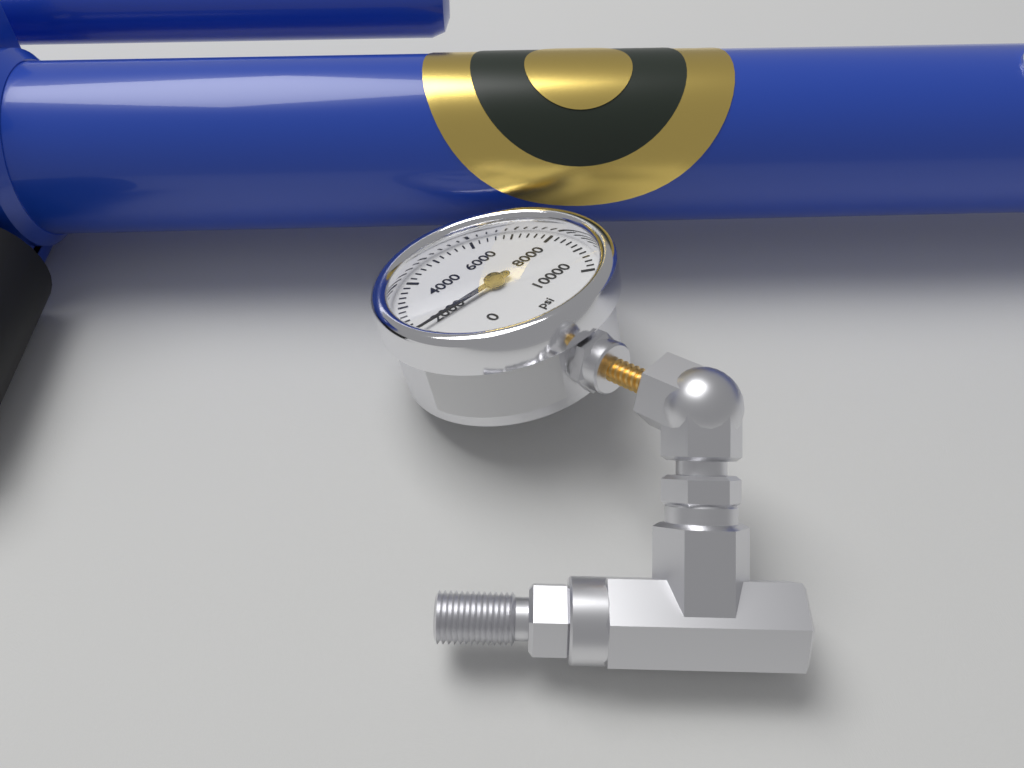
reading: 1800 psi
